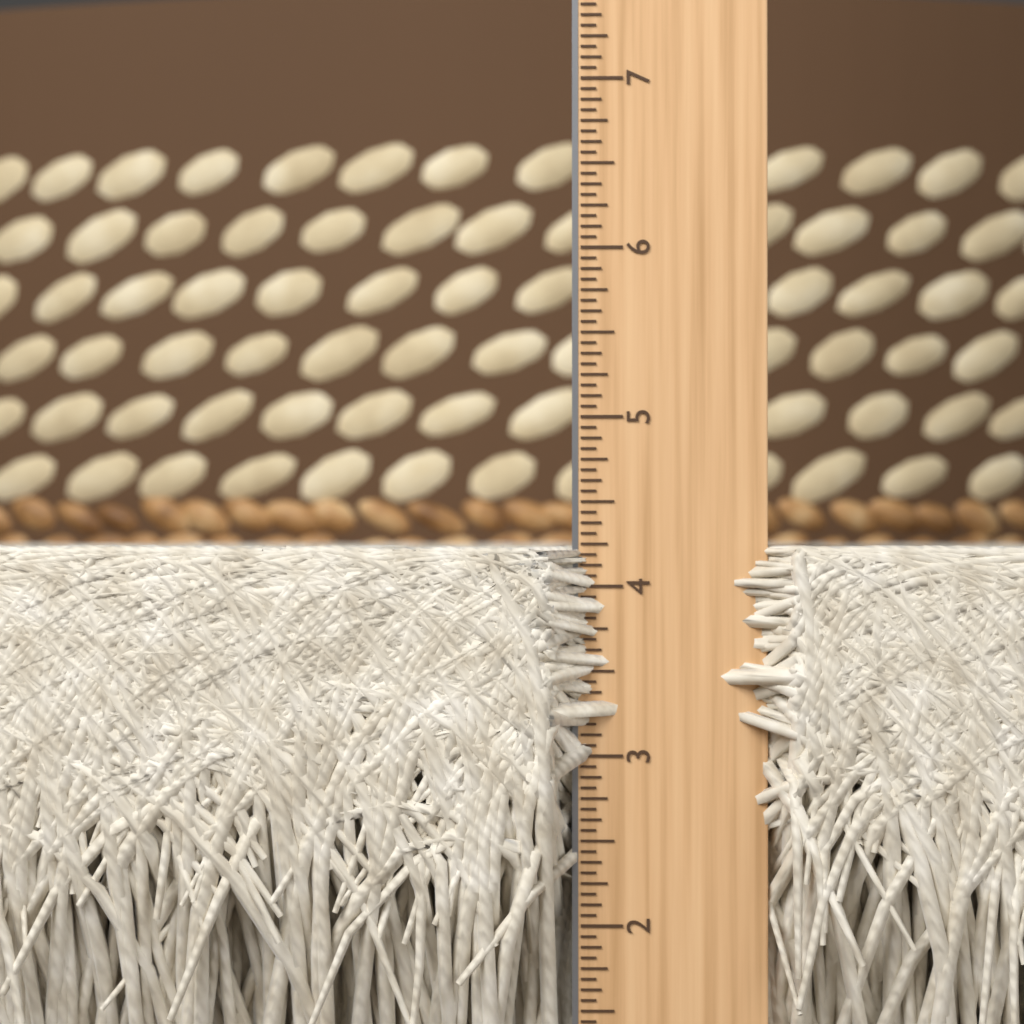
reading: 4.2500 in
